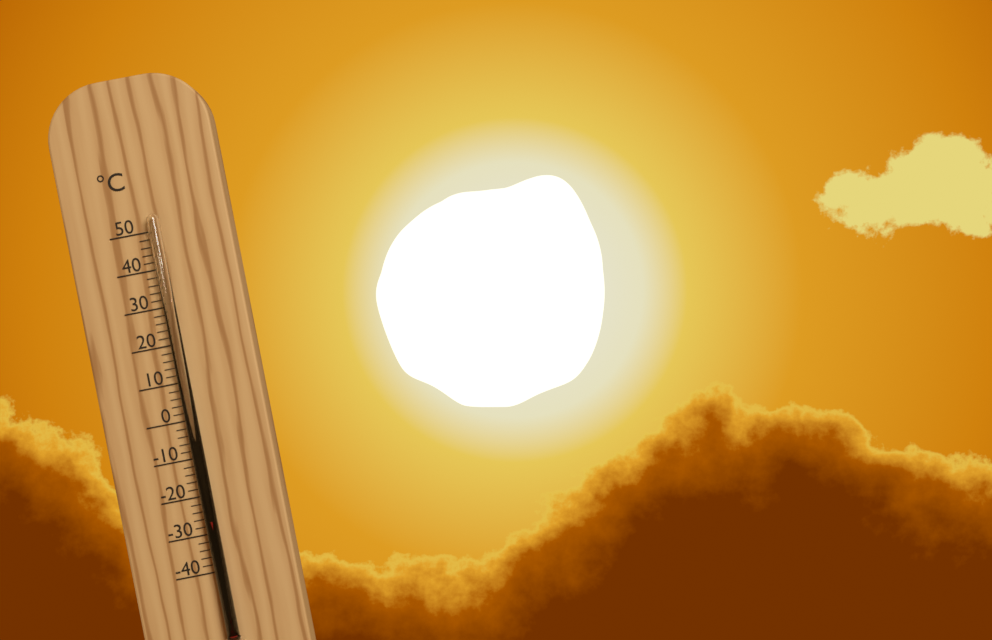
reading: -26 °C
